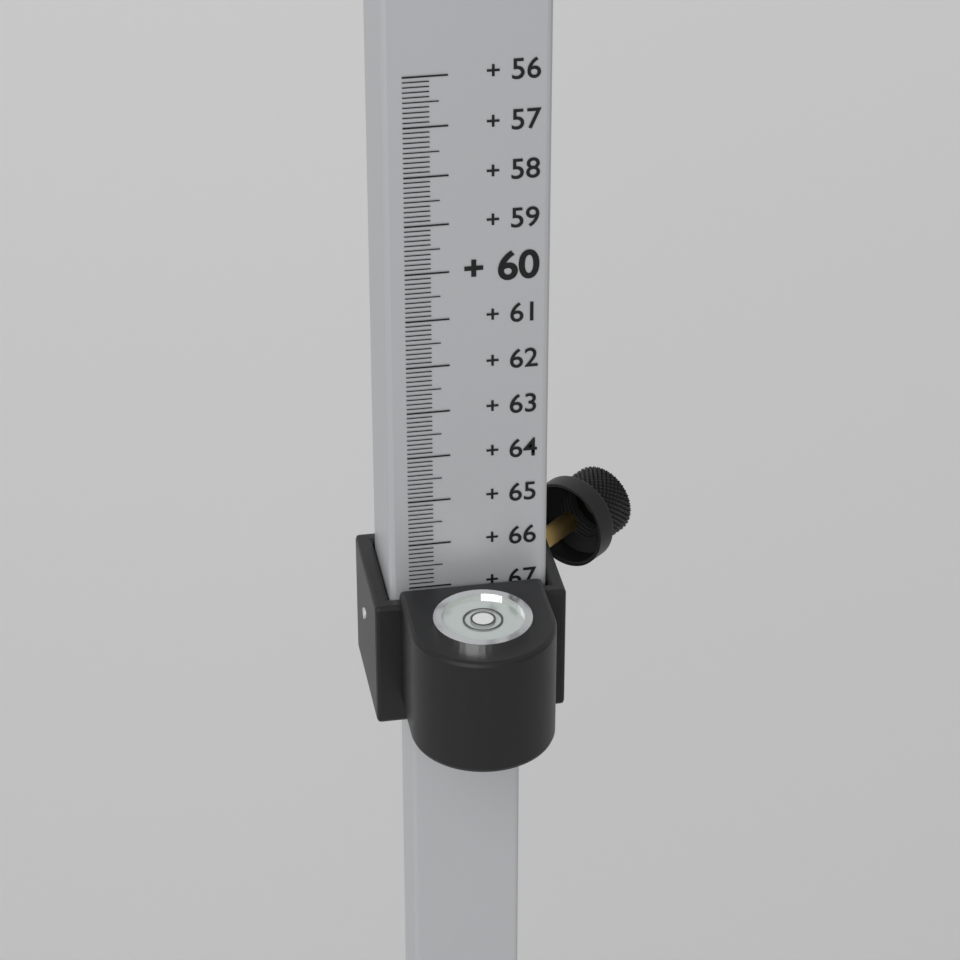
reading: 67.2 (no unit)
